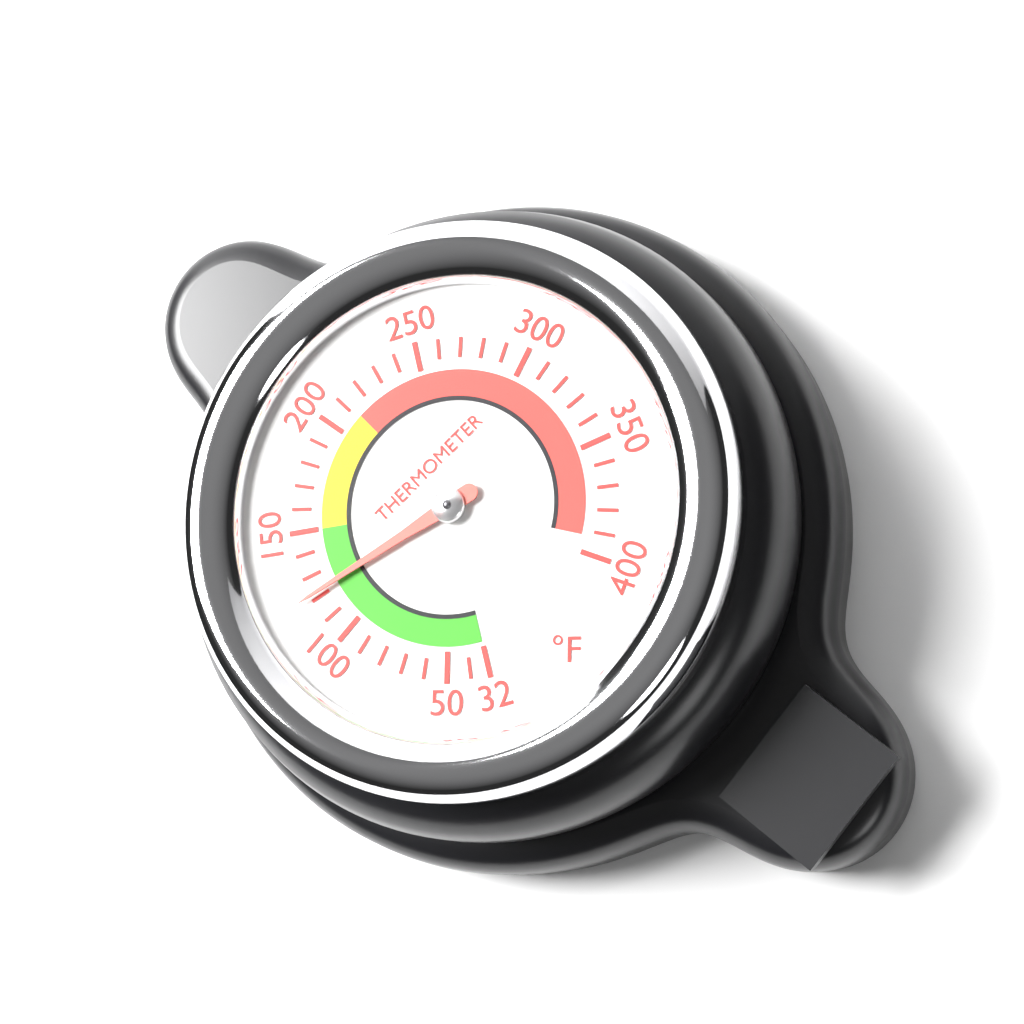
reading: 122 °F
